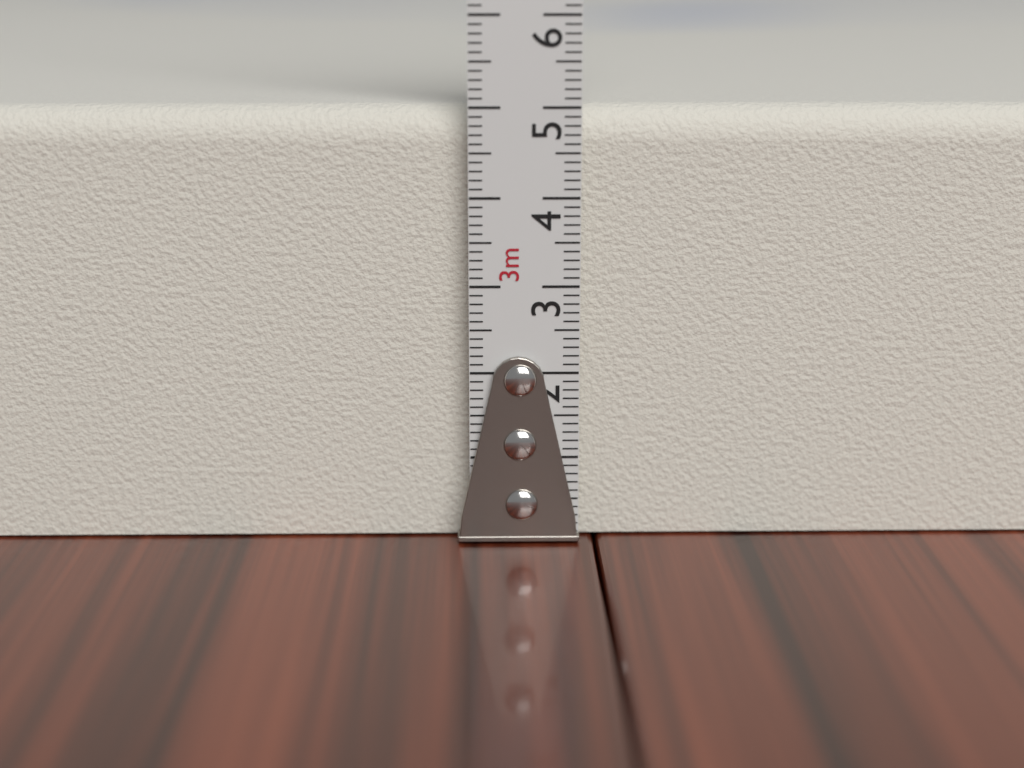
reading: 5.0 cm
